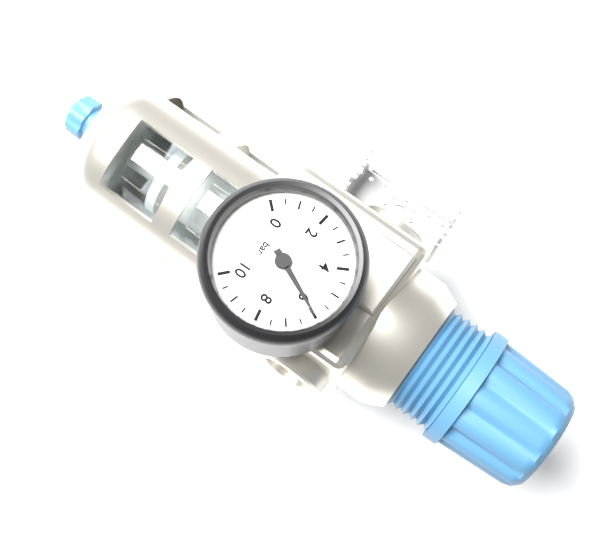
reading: 6.0 bar
